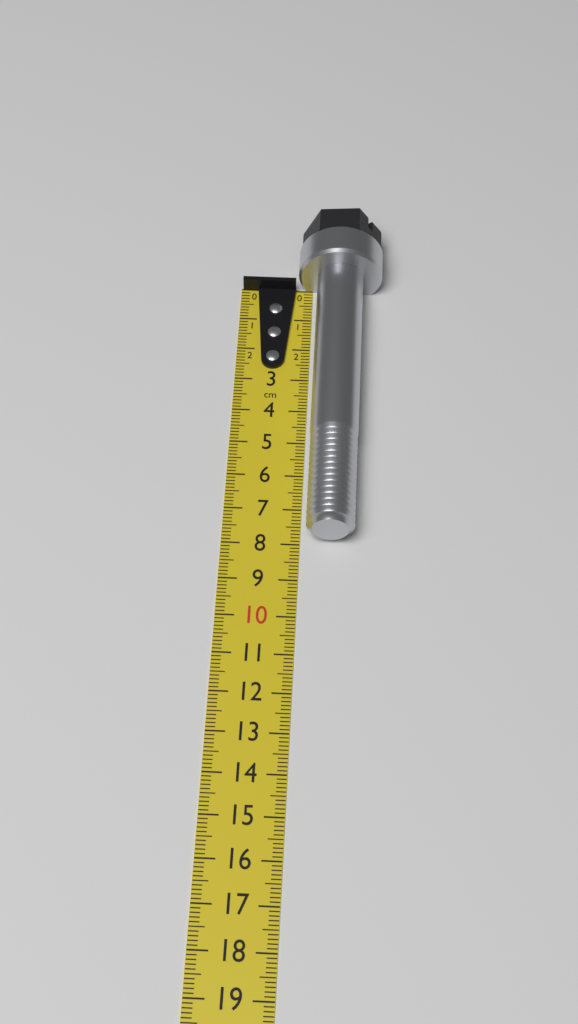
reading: 7.9 cm
